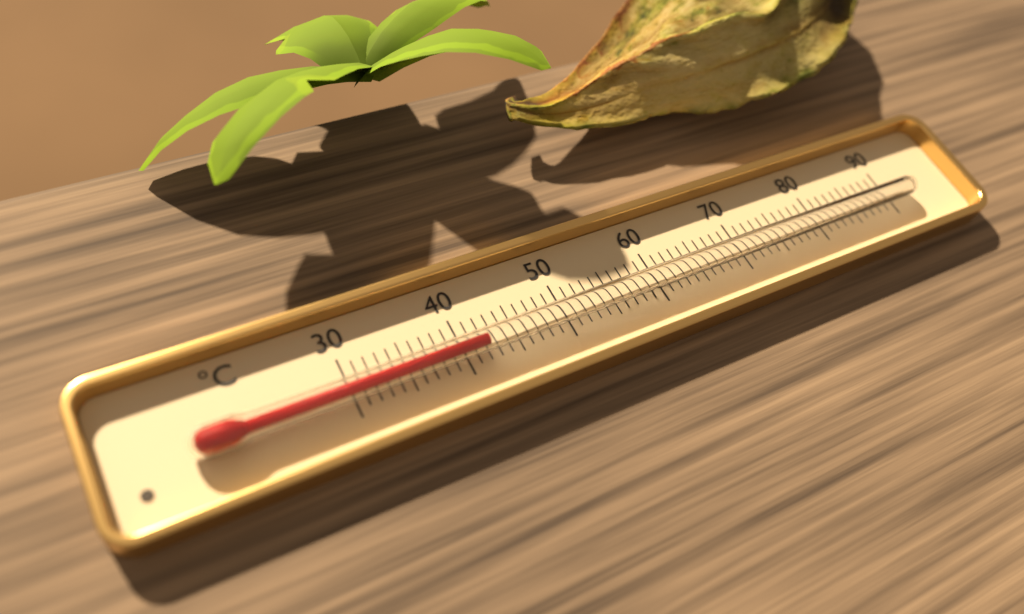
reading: 42 °C
